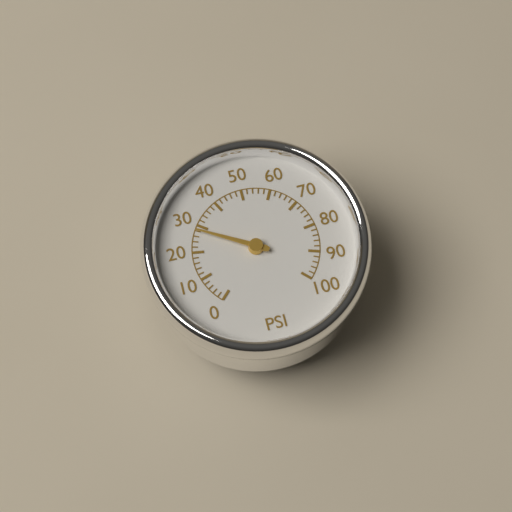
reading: 28 psi
